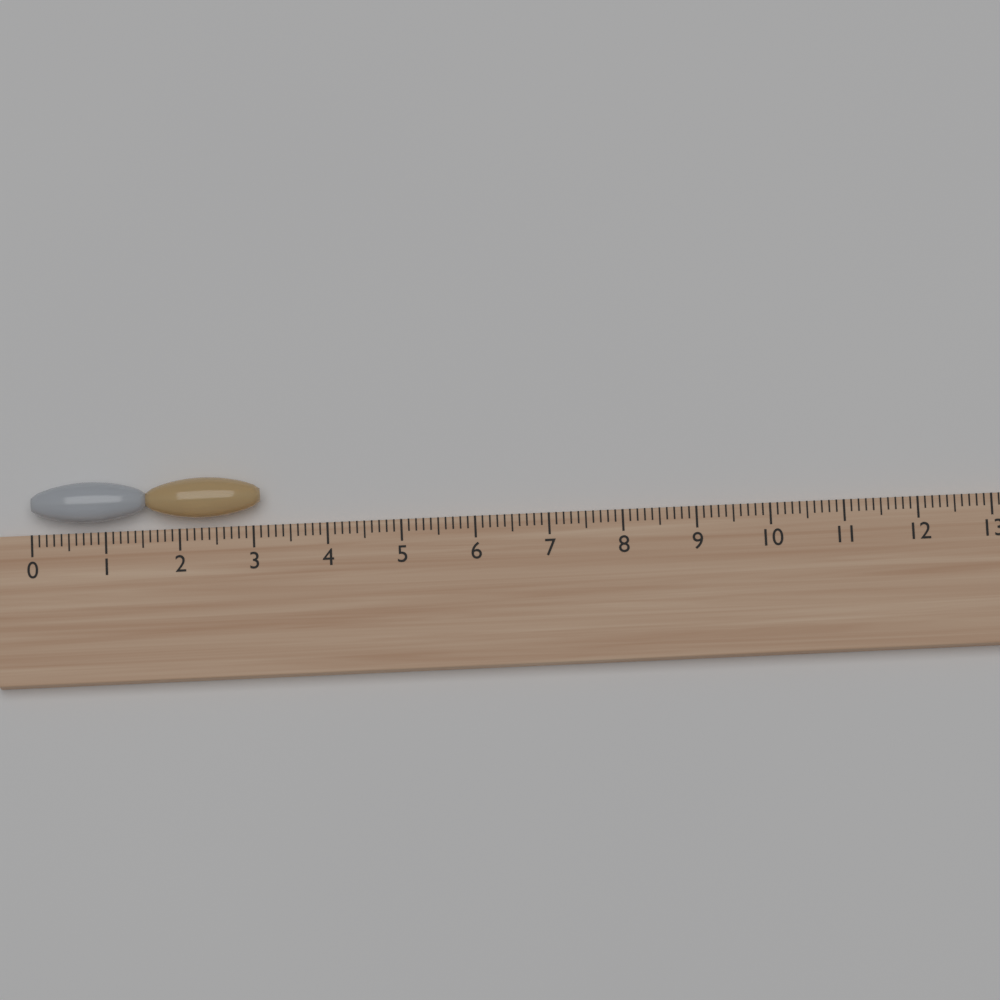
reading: 3.1 (no unit)
